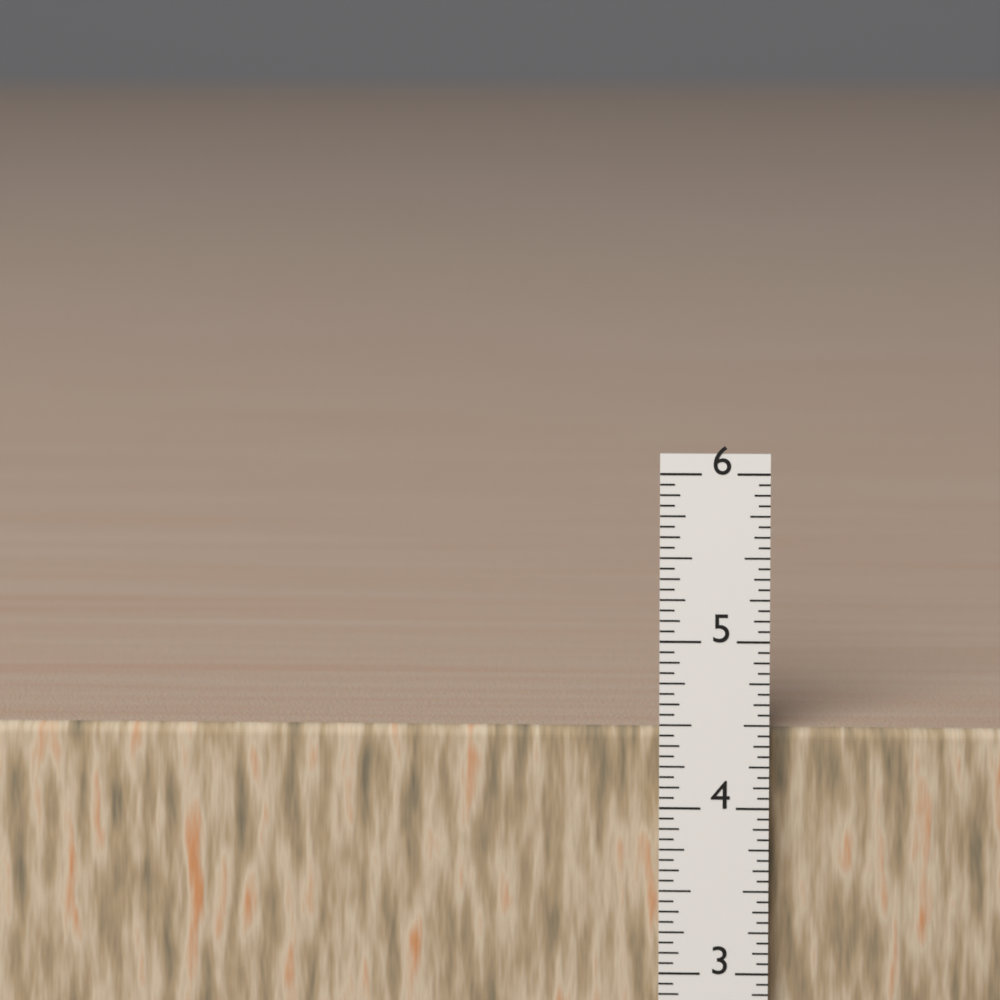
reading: 4.4375 in
